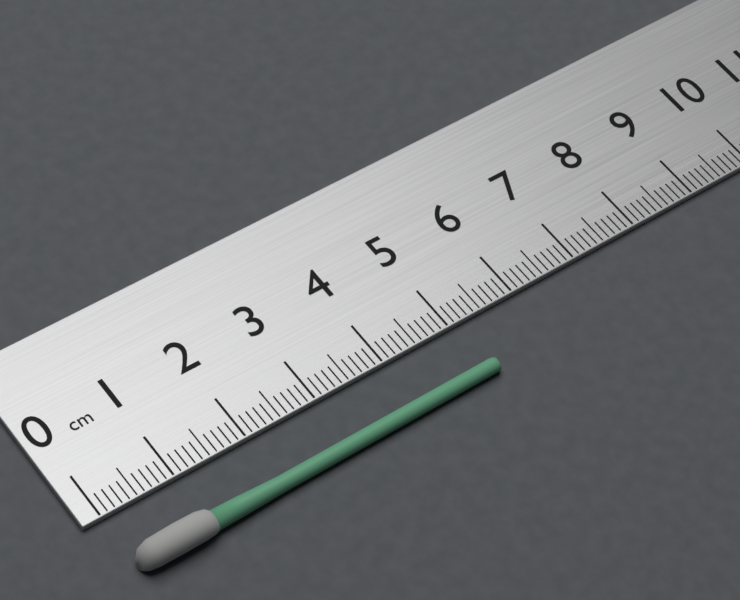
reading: 5.2 cm
